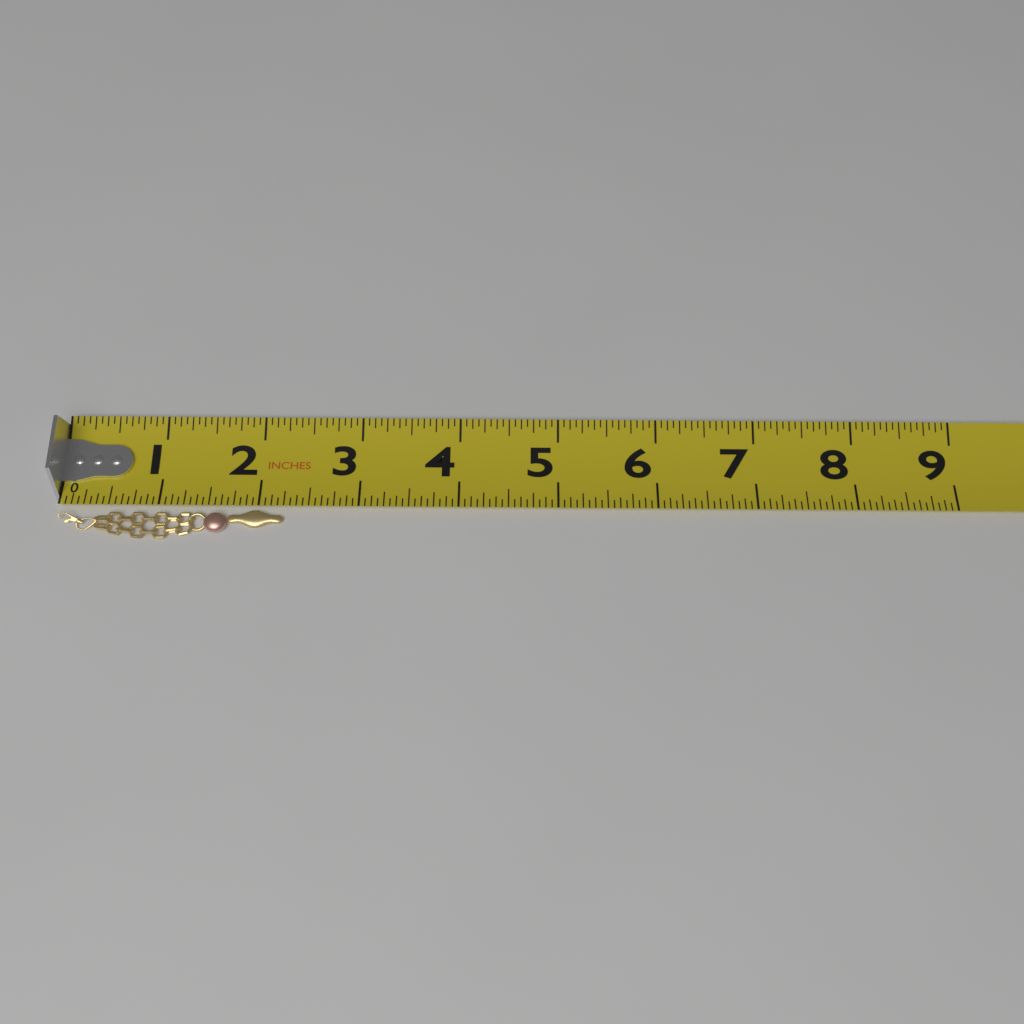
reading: 2.2500 in
